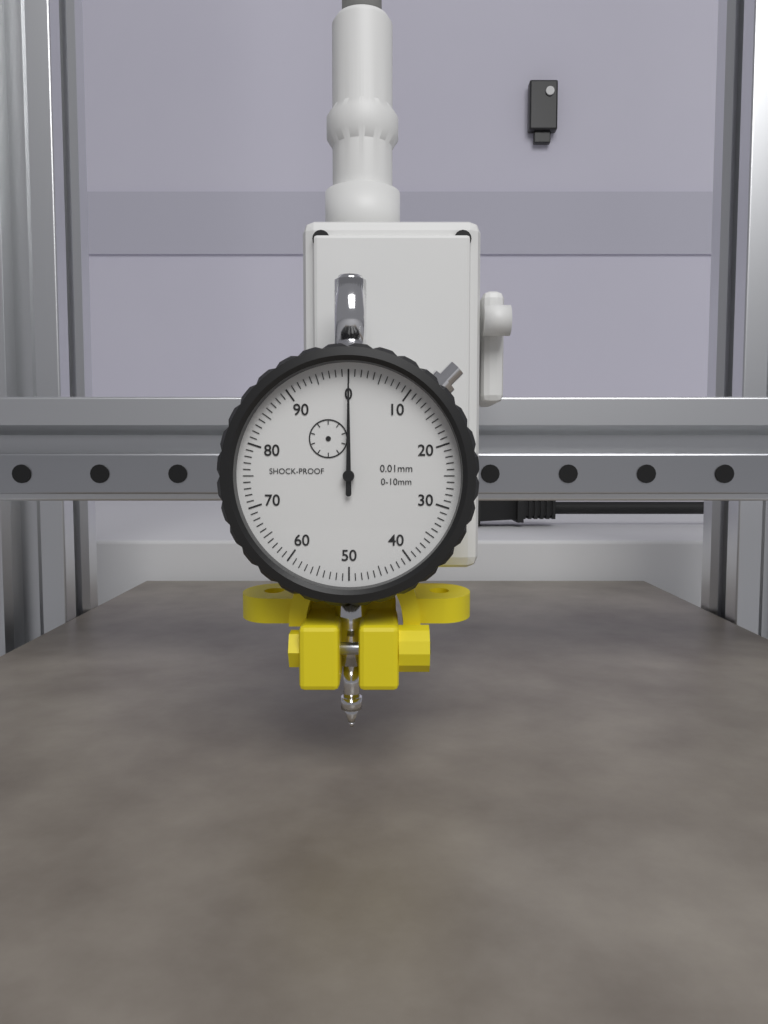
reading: 0.00 mm
